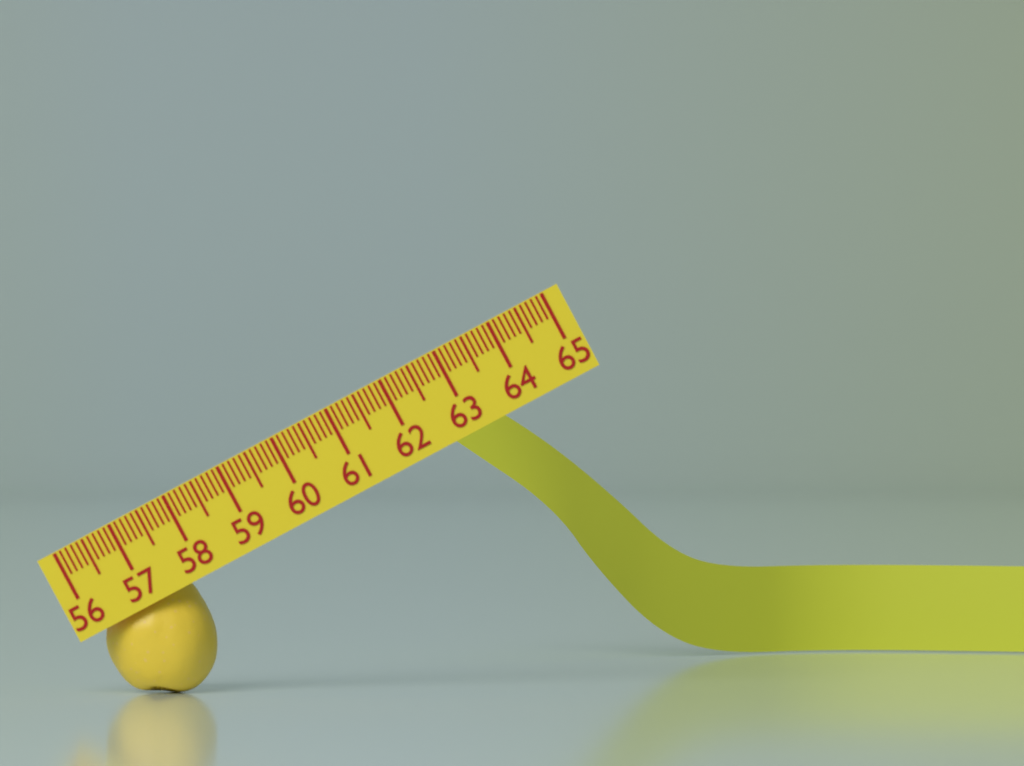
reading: 57.8 (no unit)
